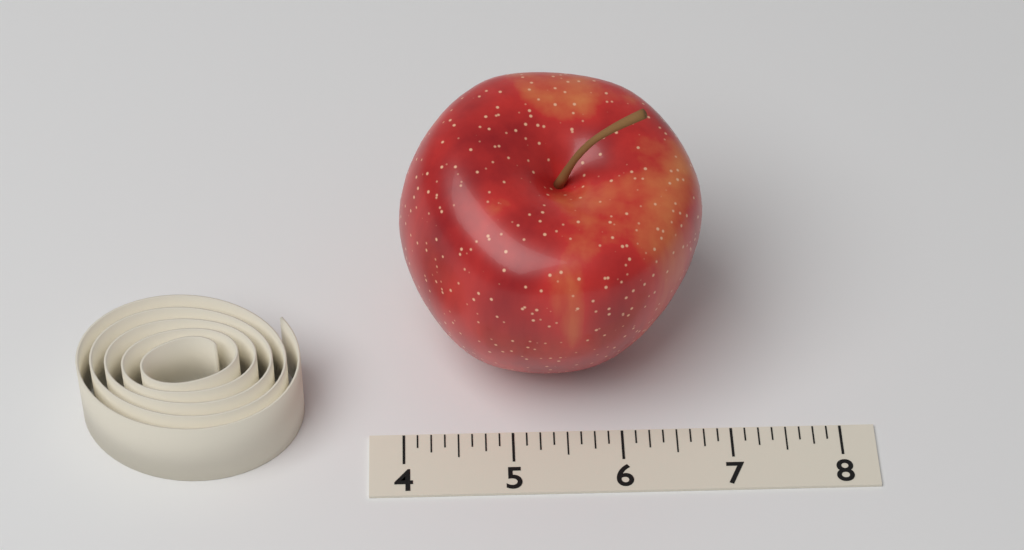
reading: 6.750 (no unit)
